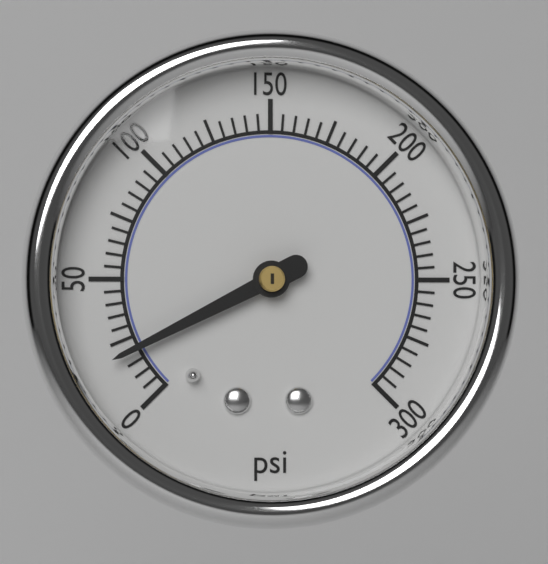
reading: 20 psi
